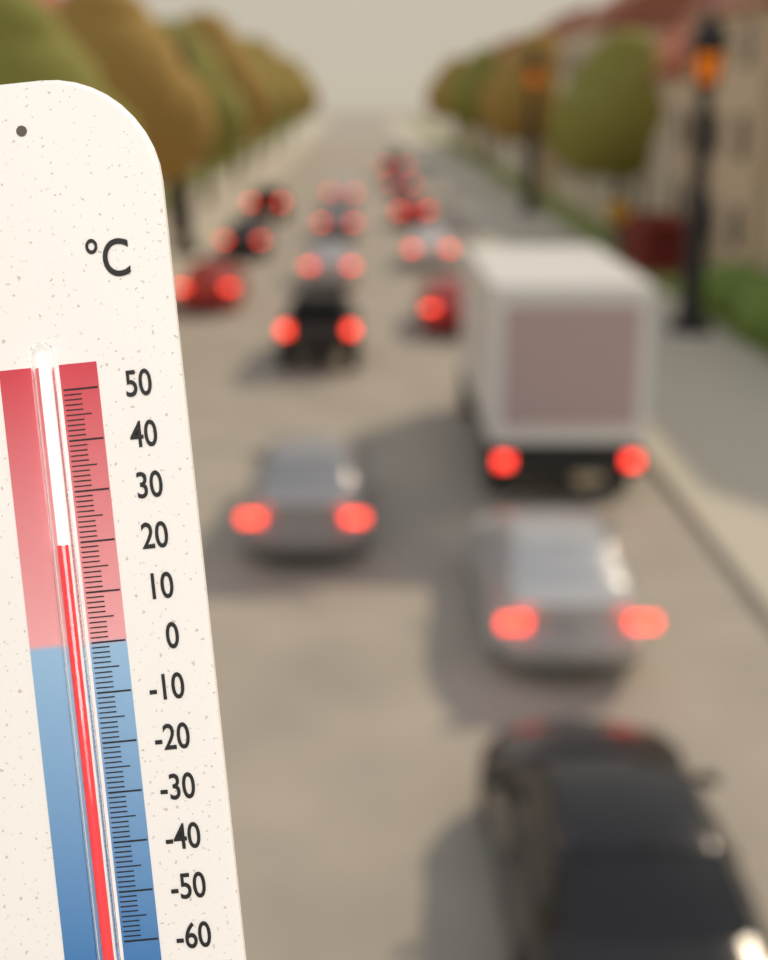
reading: 20 °C
